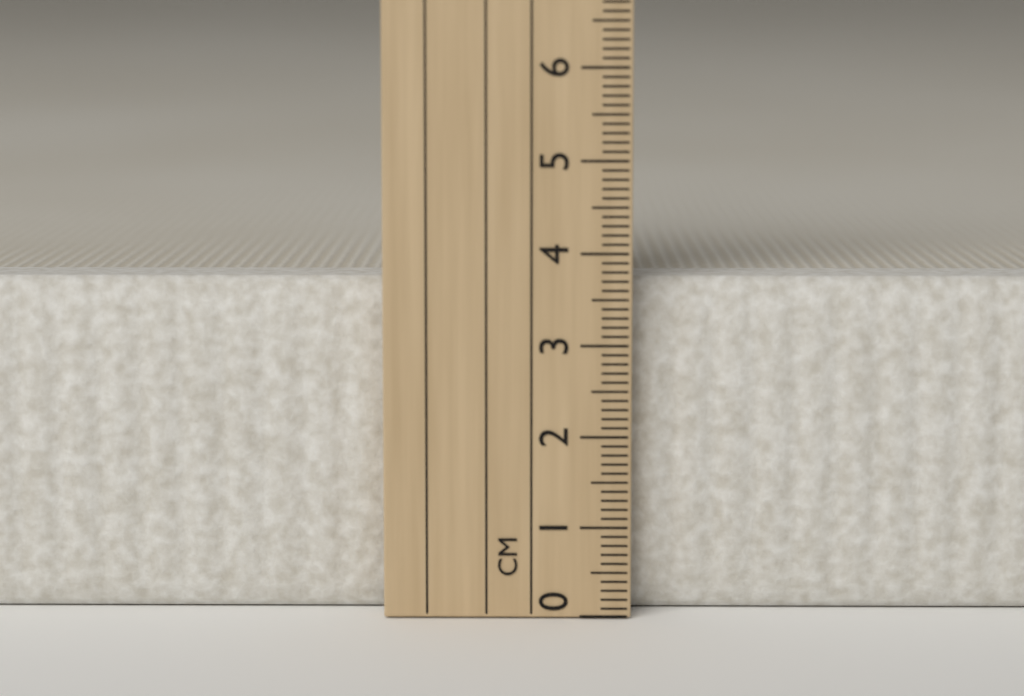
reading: 3.7 cm
